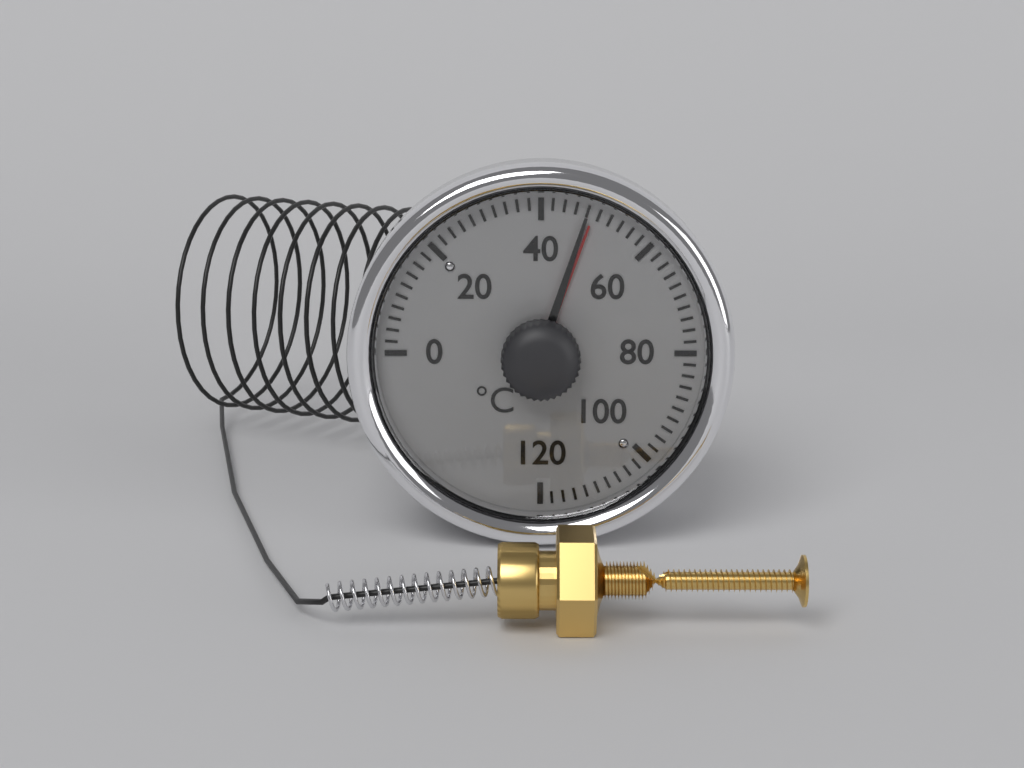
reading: 48 °C
